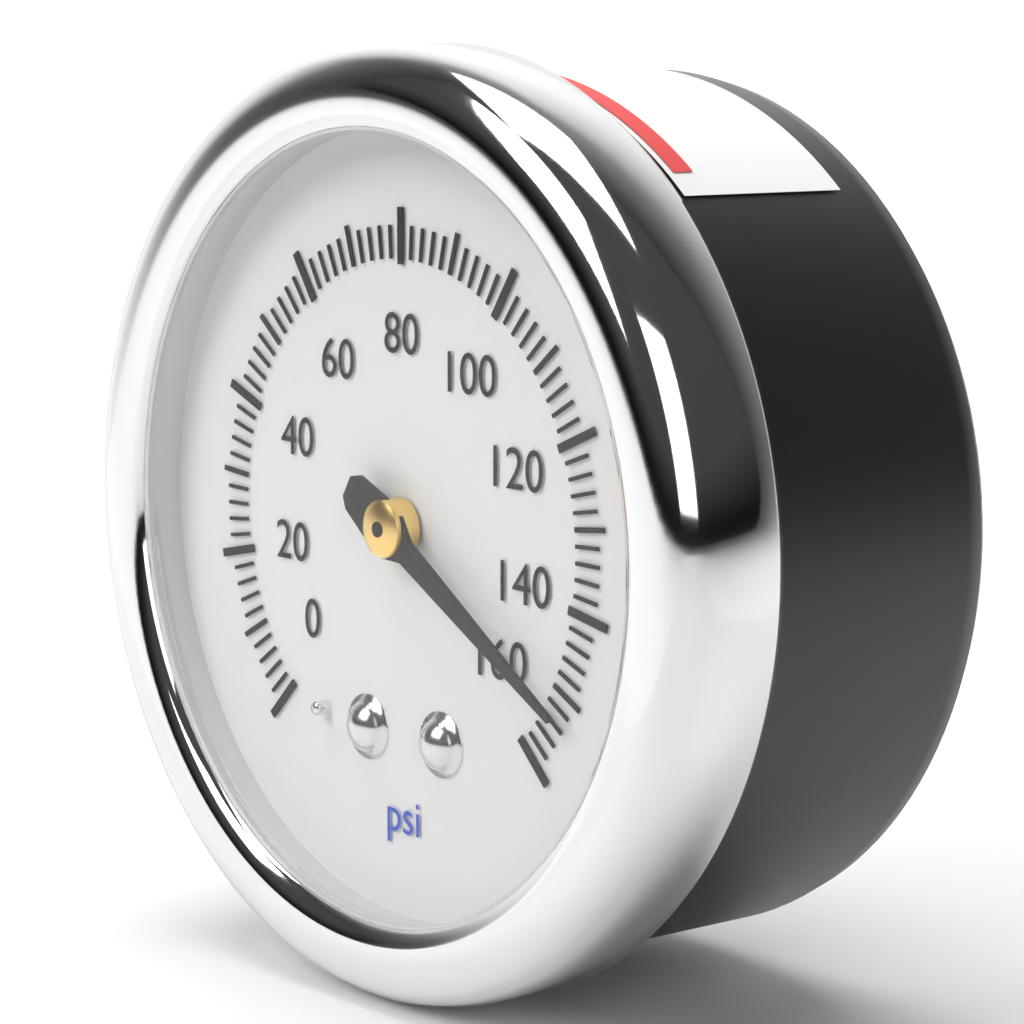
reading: 152 psi
